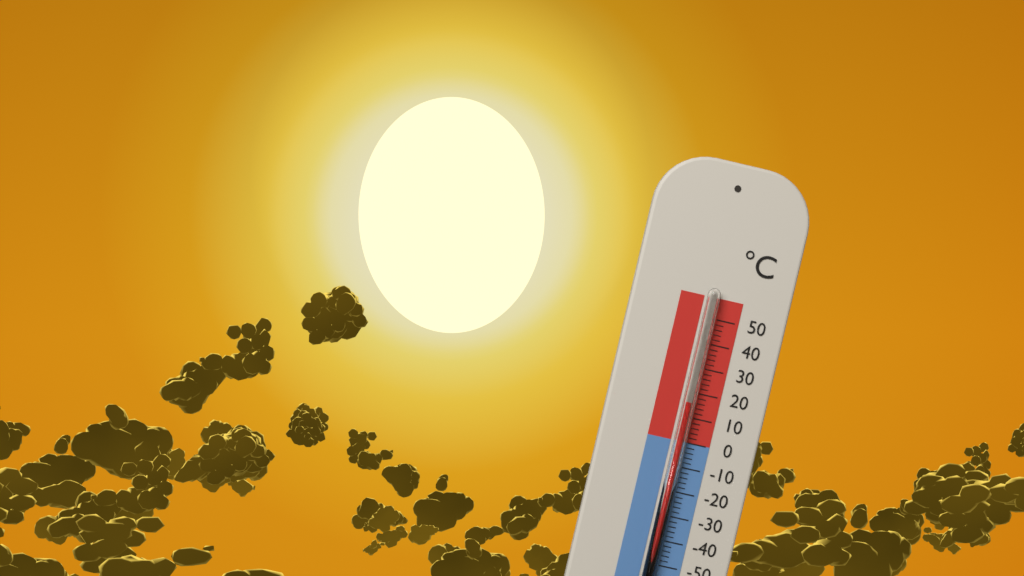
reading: 16 °C
